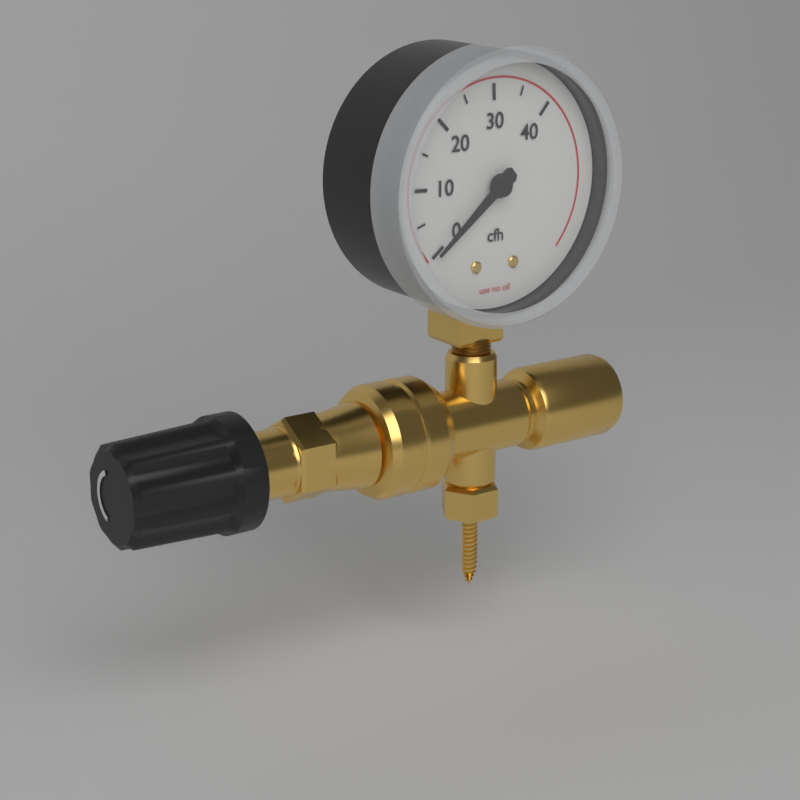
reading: 0 cfh
